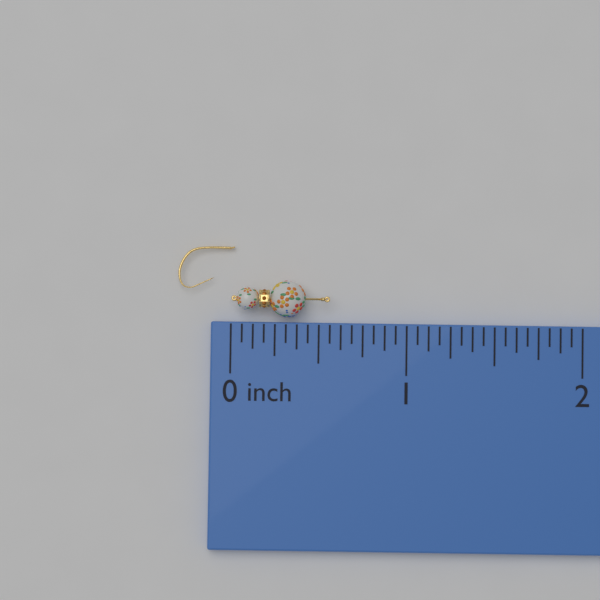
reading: 0.5625 inch
